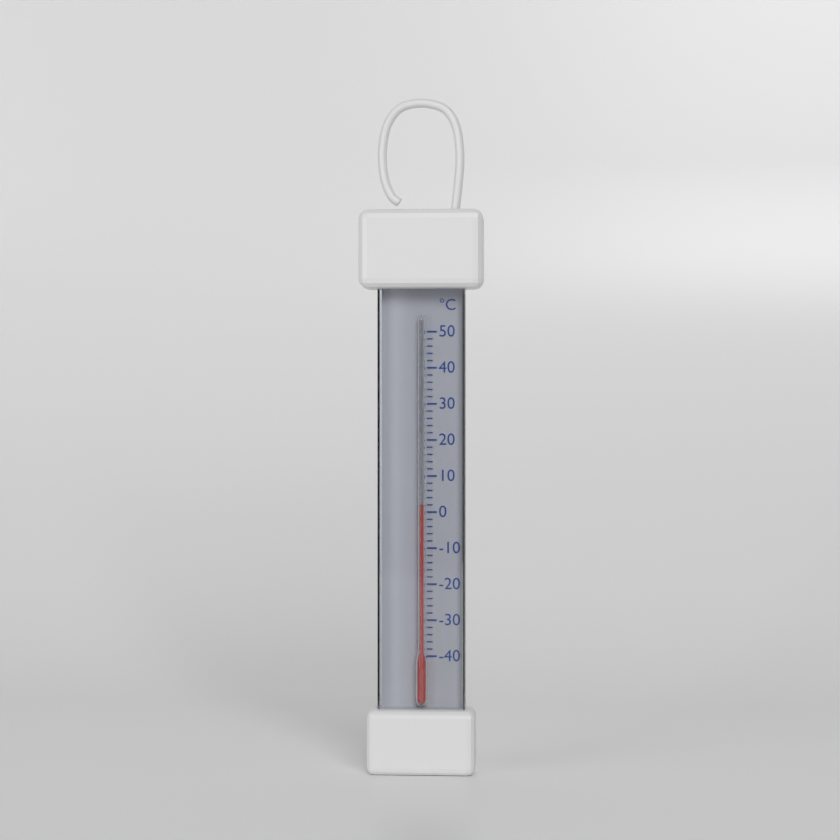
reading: 2 °C
